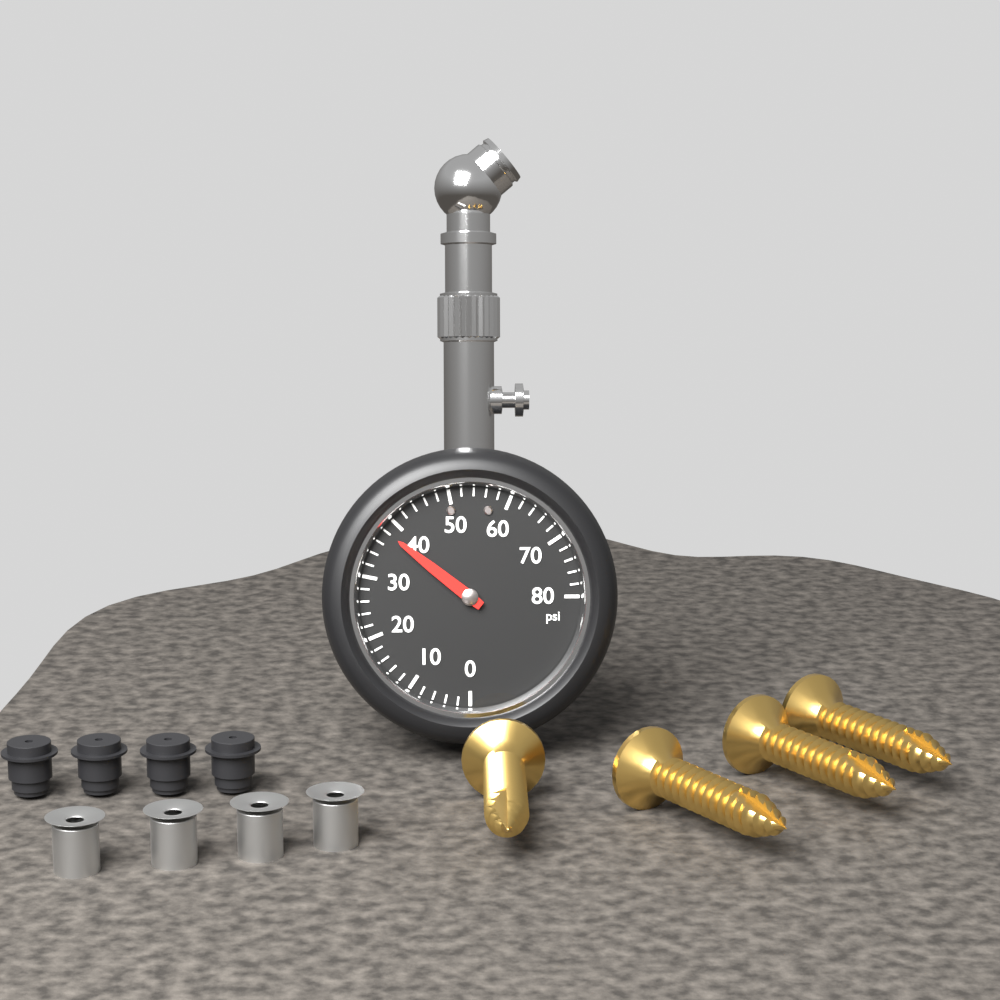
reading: 38 psi
